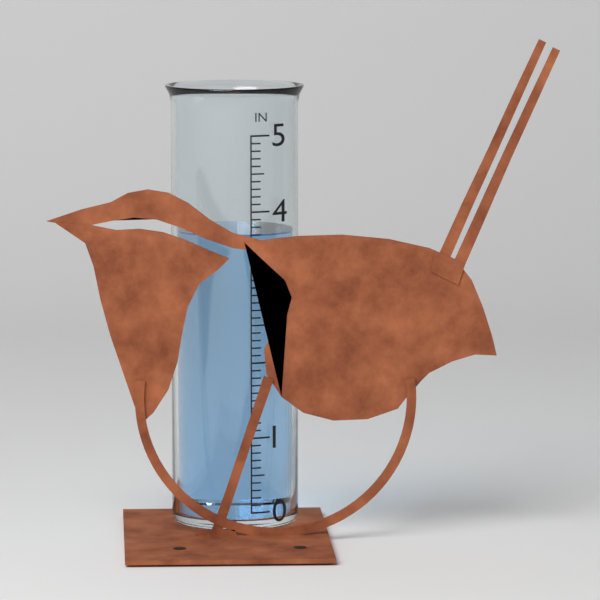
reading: 3.7 in
